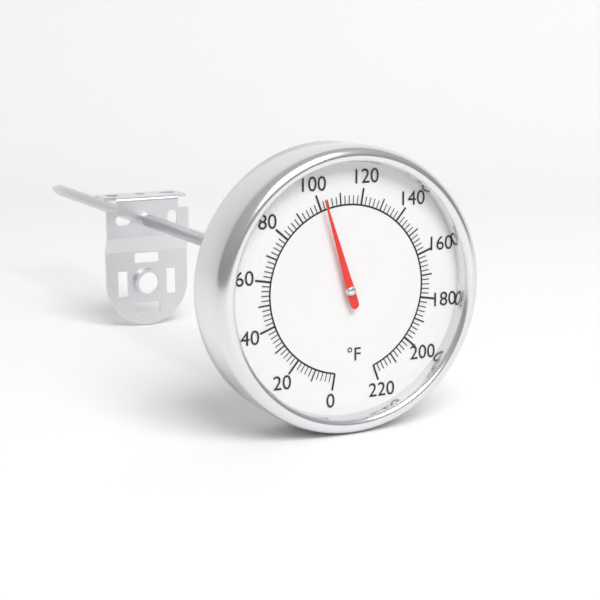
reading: 102 °F
